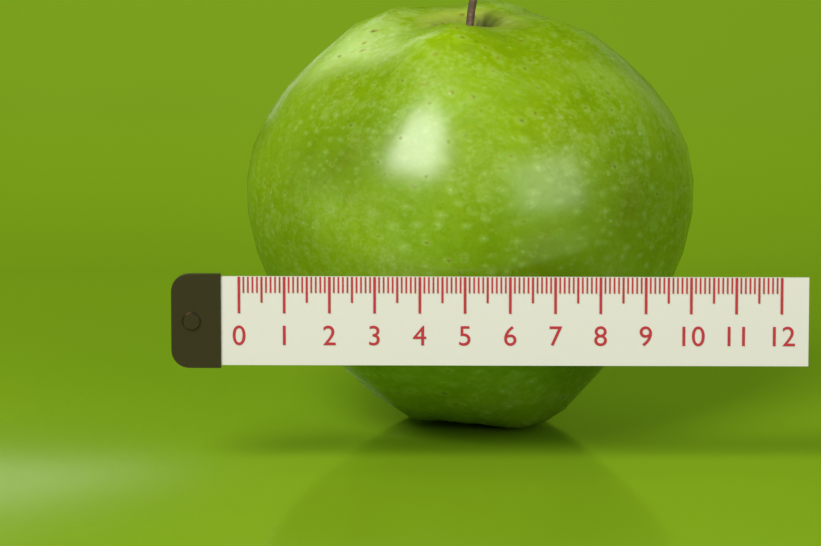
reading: 10.2 (no unit)
